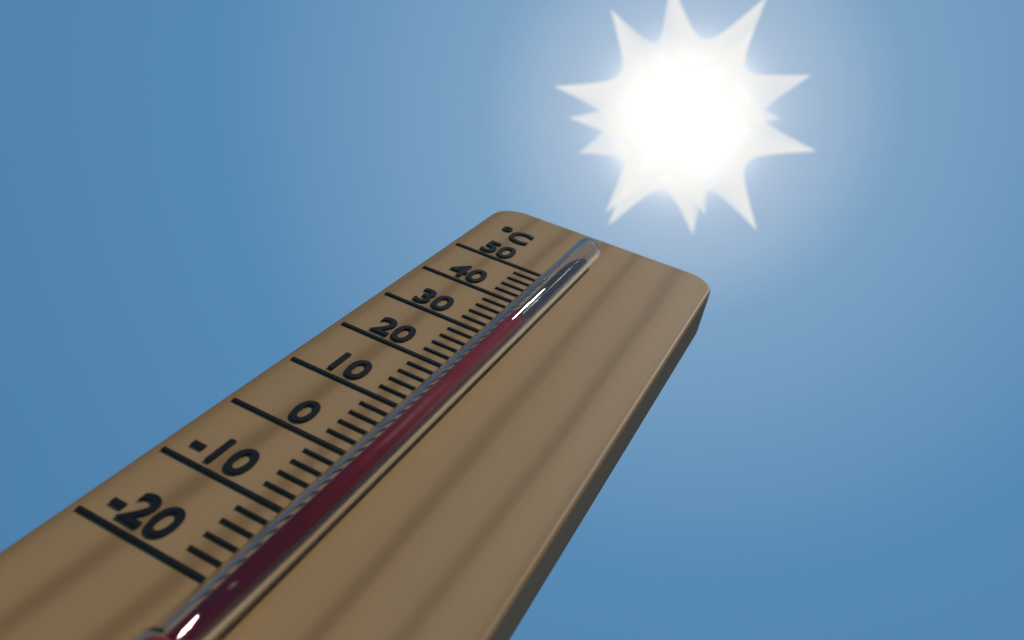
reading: 33 °C
